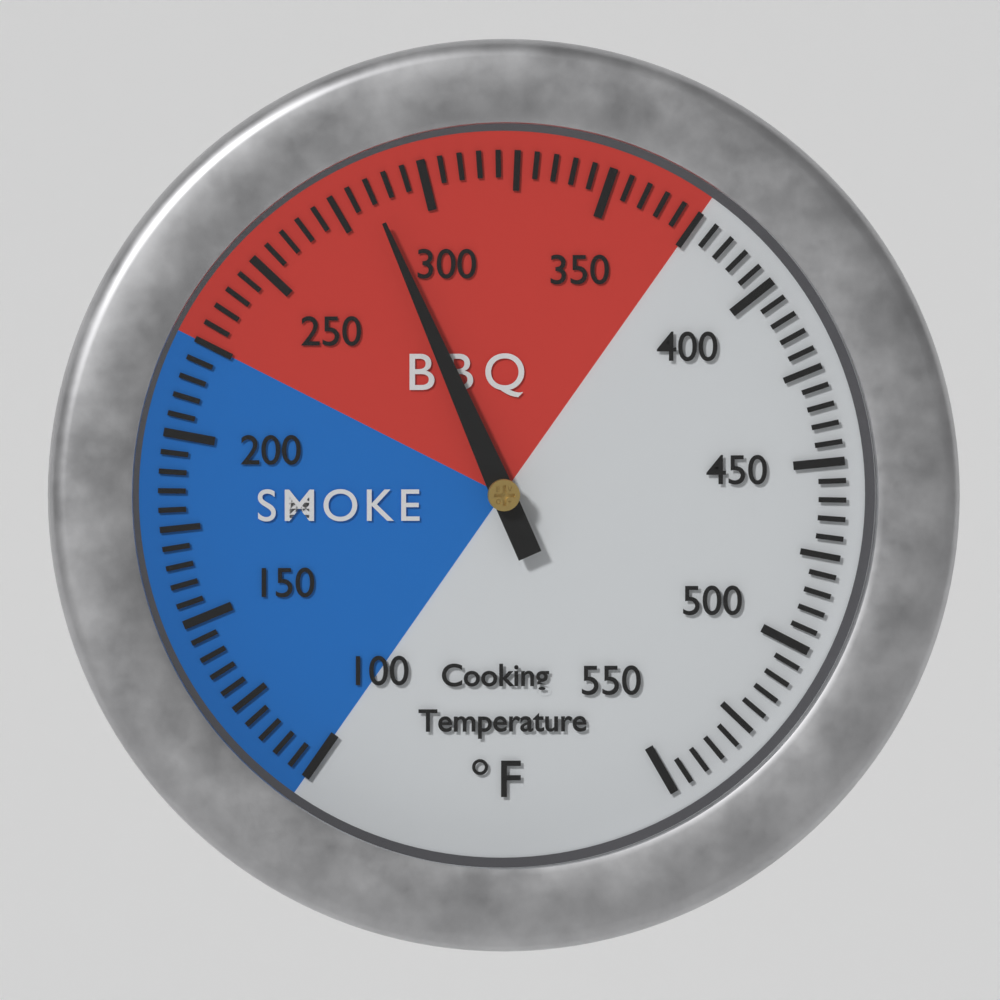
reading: 285 °F
